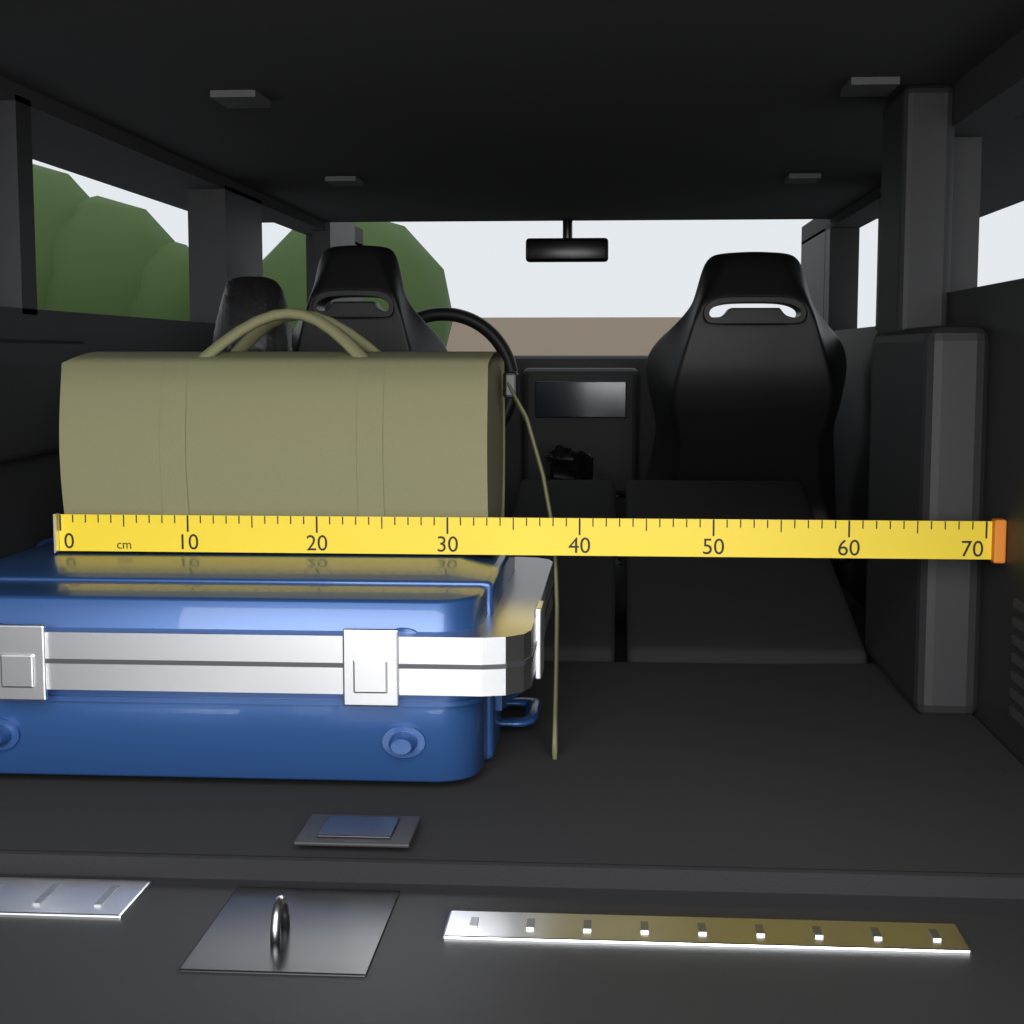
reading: 33 cm
